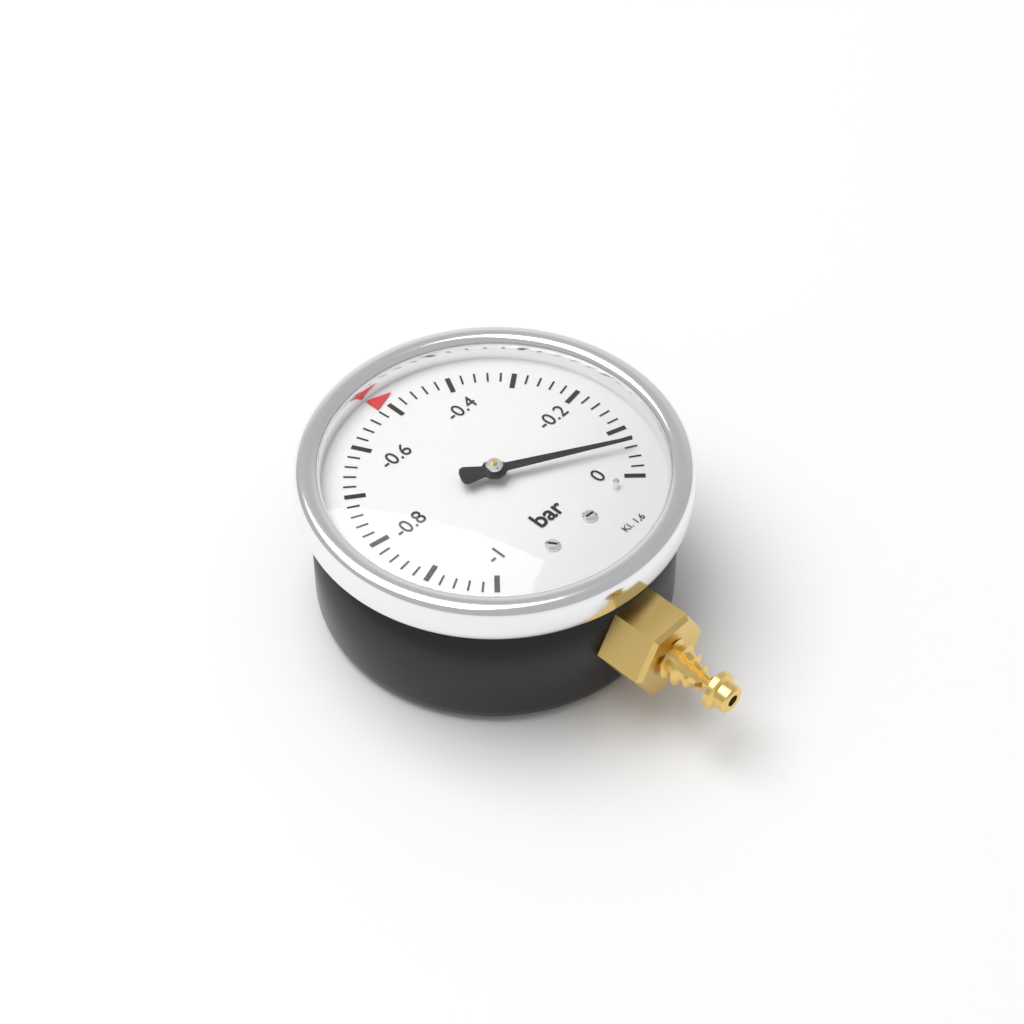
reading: -0.06 bar
